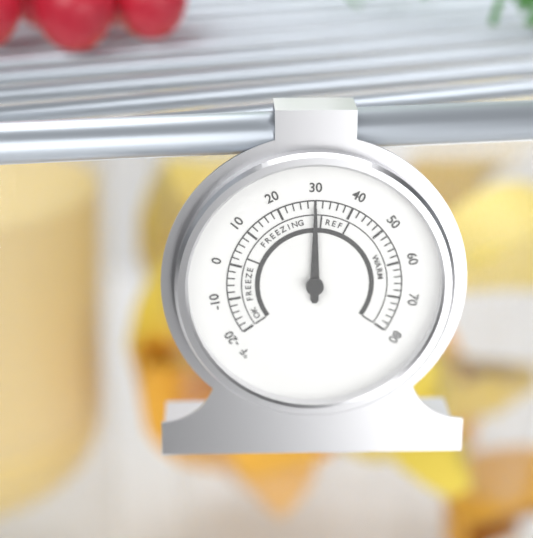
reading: 30 °F
